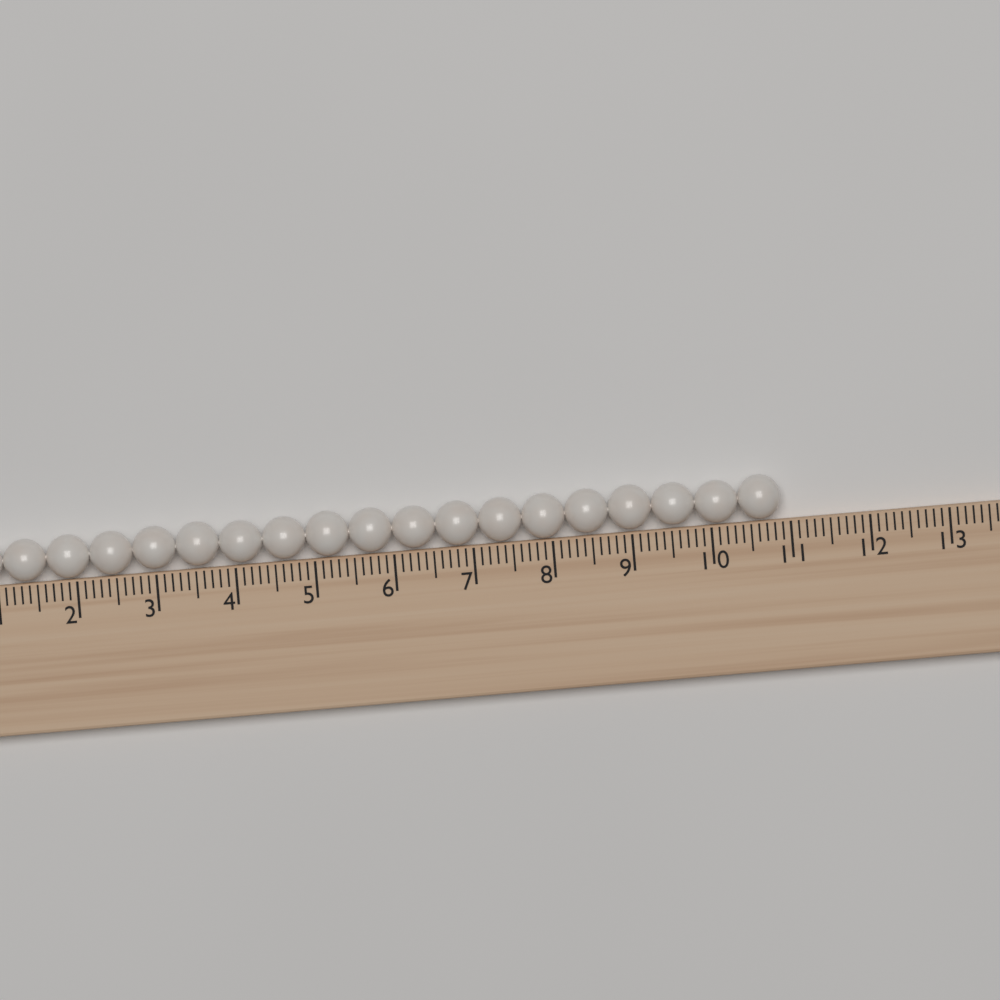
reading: 10.9 (no unit)
